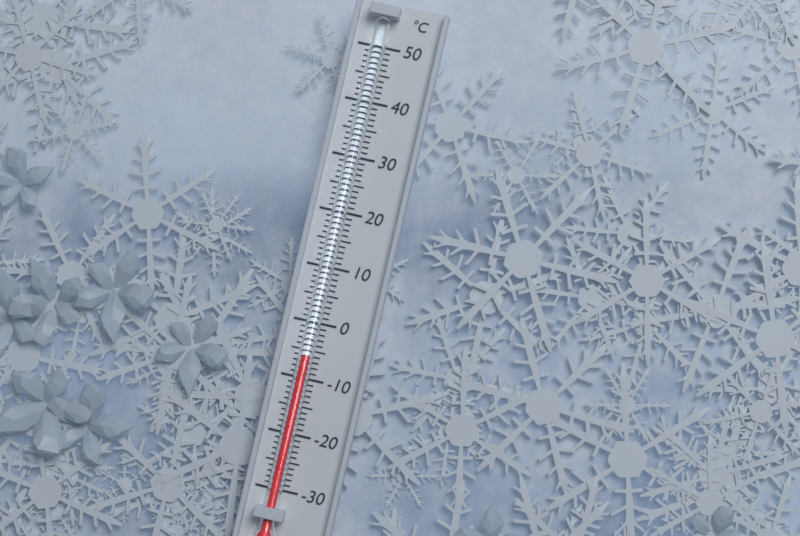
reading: -6 °C
